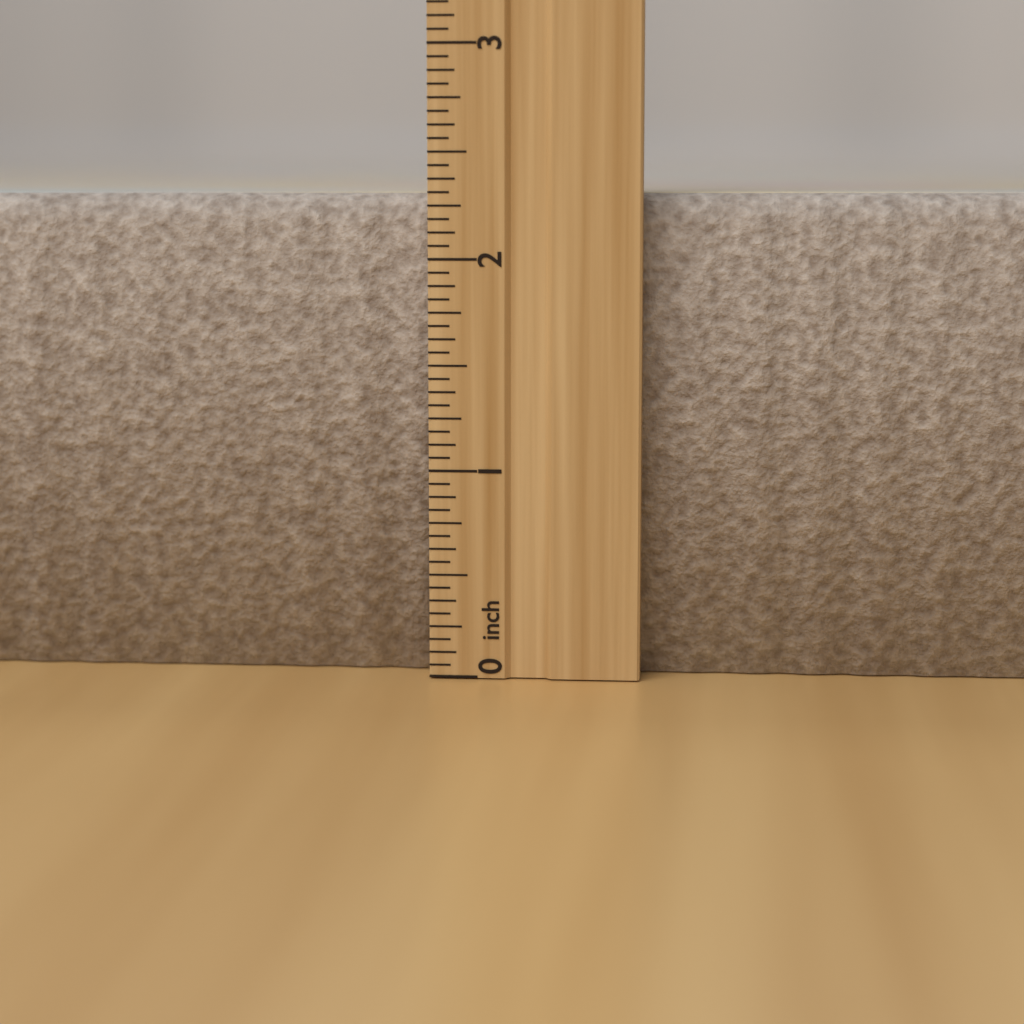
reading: 2.3125 inch
